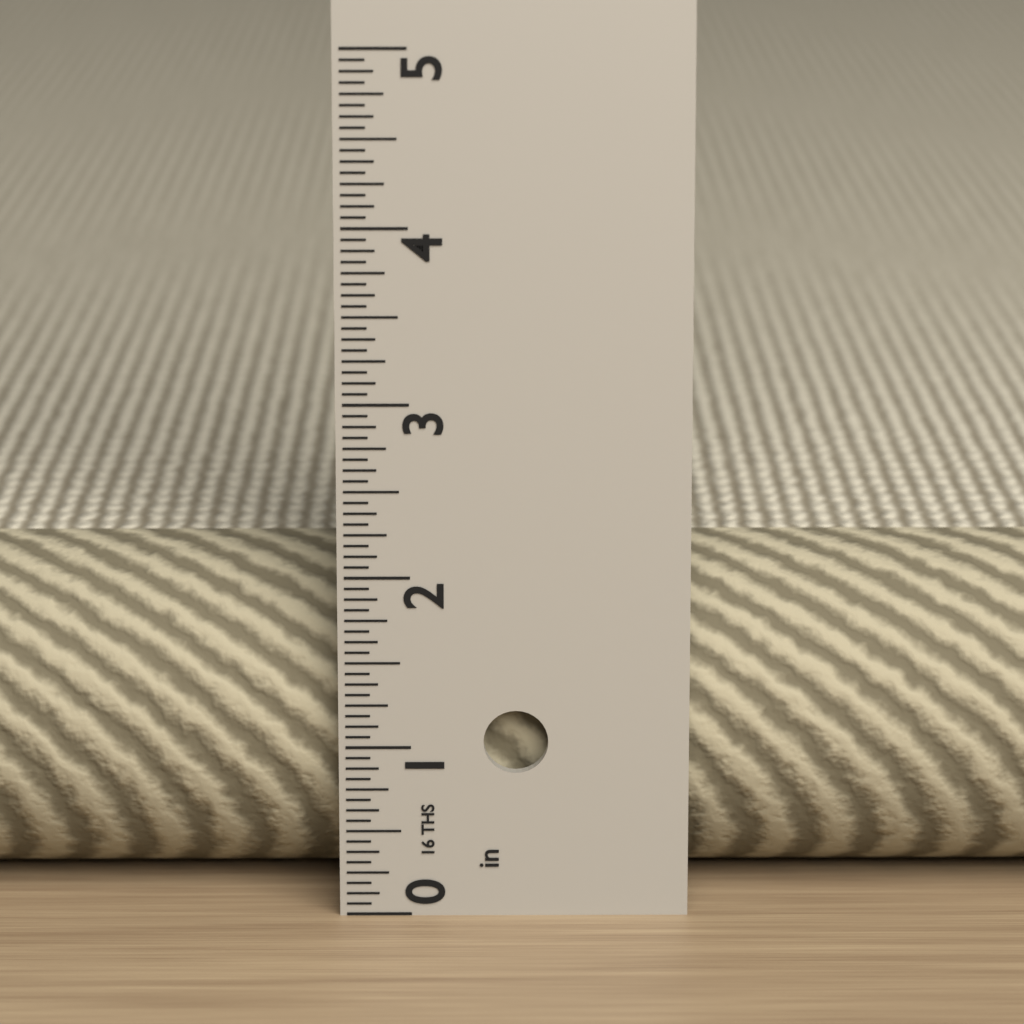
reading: 2.0000 in
